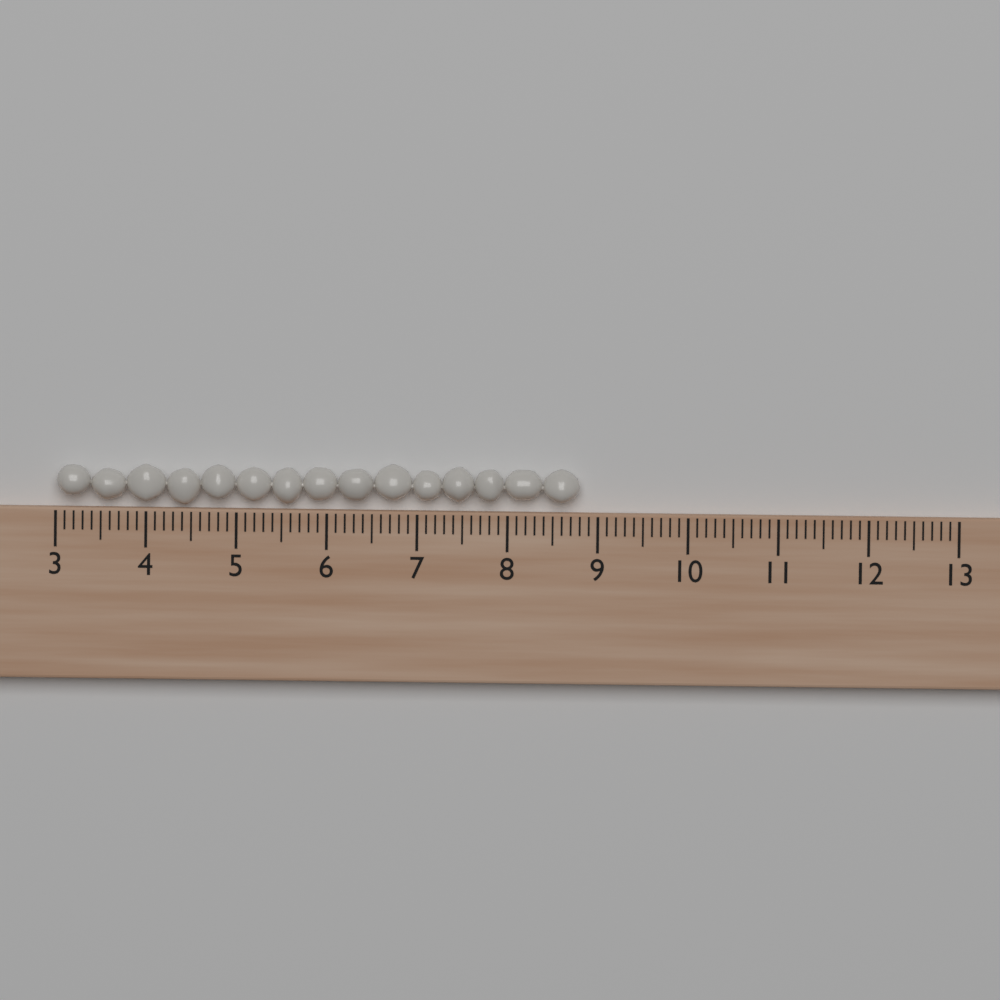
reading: 8.8 (no unit)
